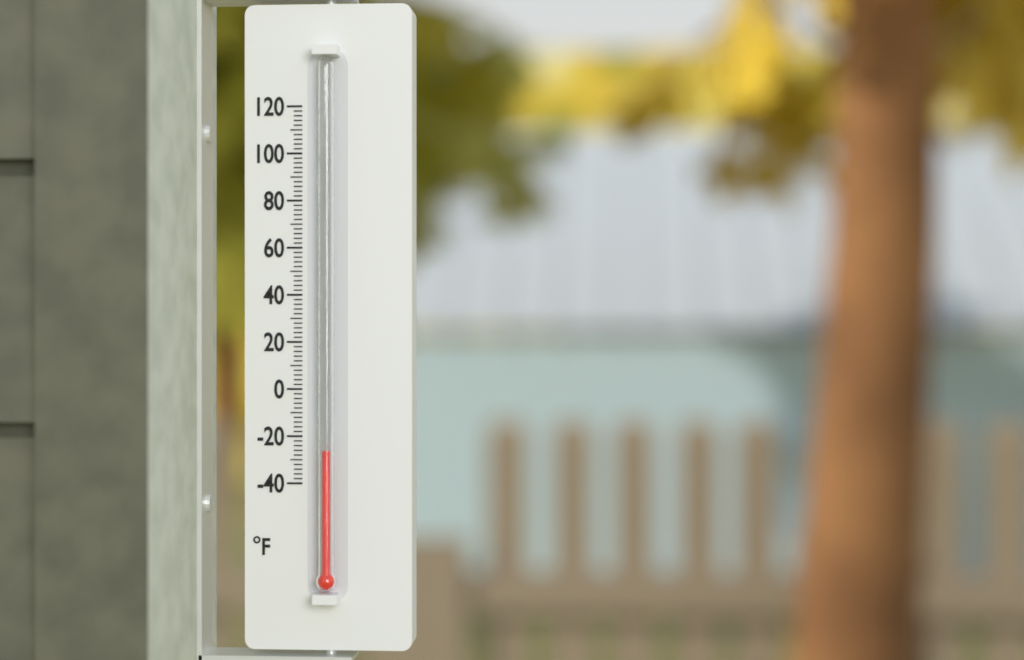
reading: -26 °F
